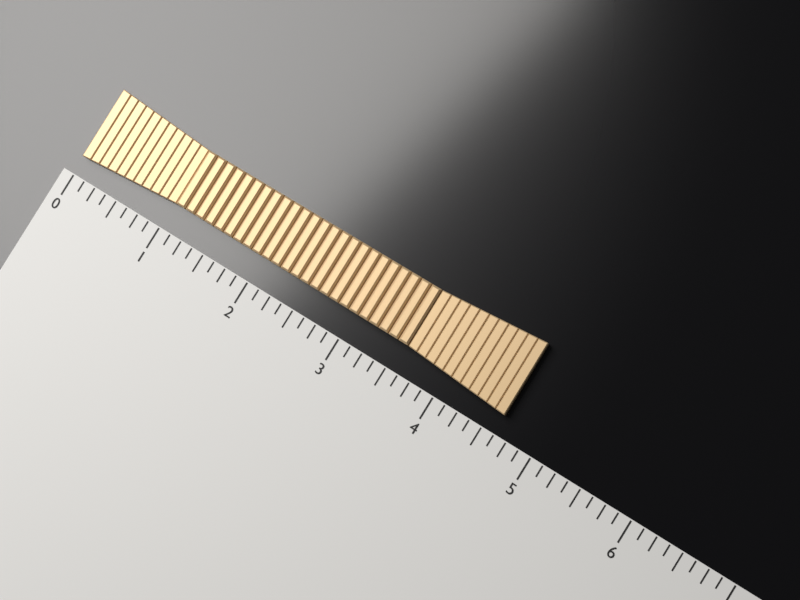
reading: 4.625 (no unit)
